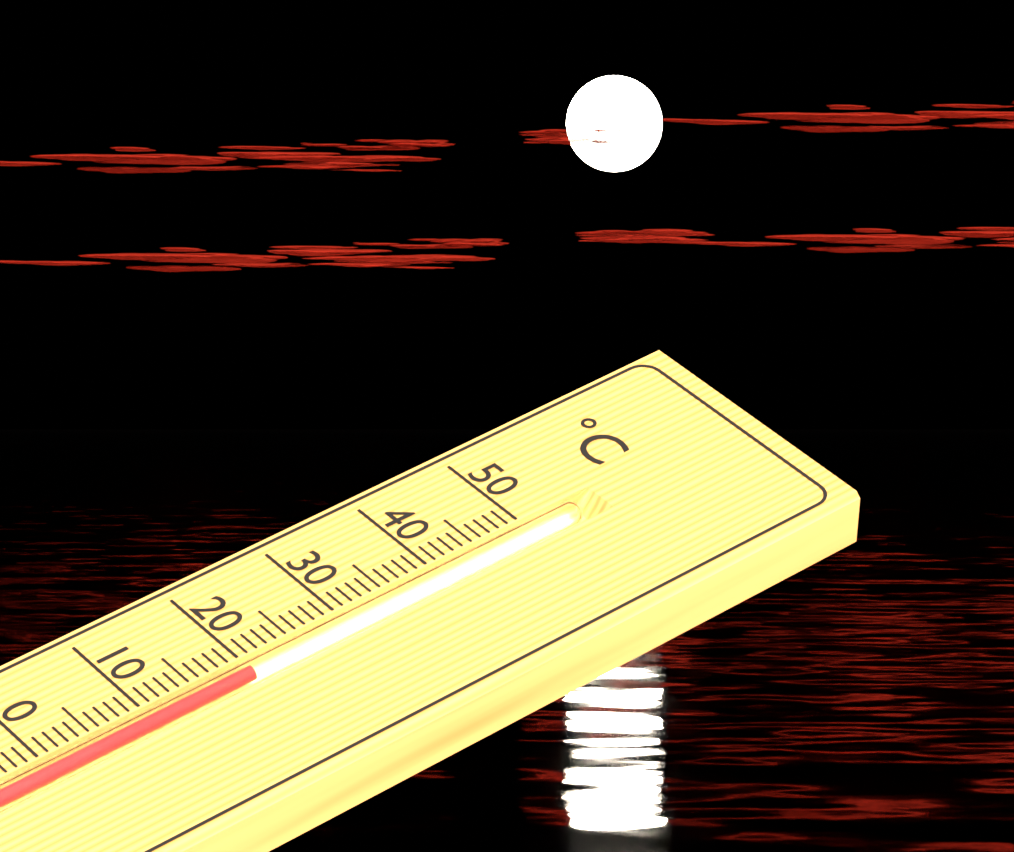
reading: 20 °C
